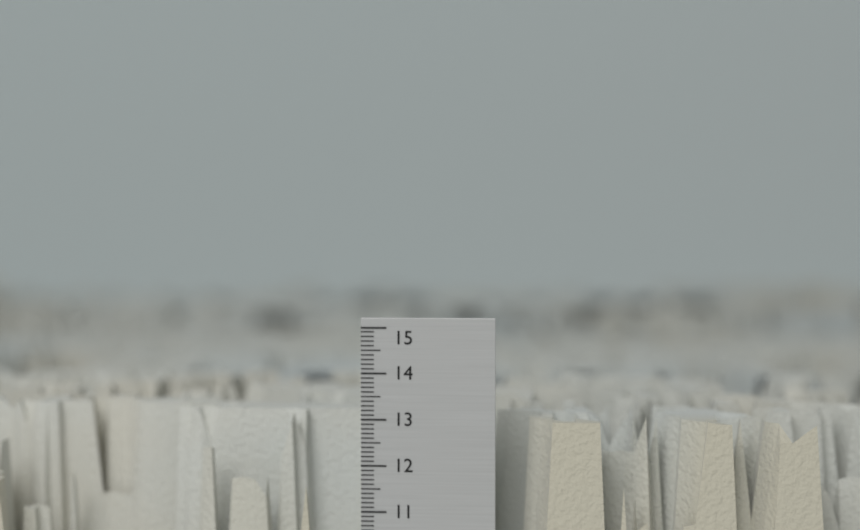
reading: 13.0 (no unit)
